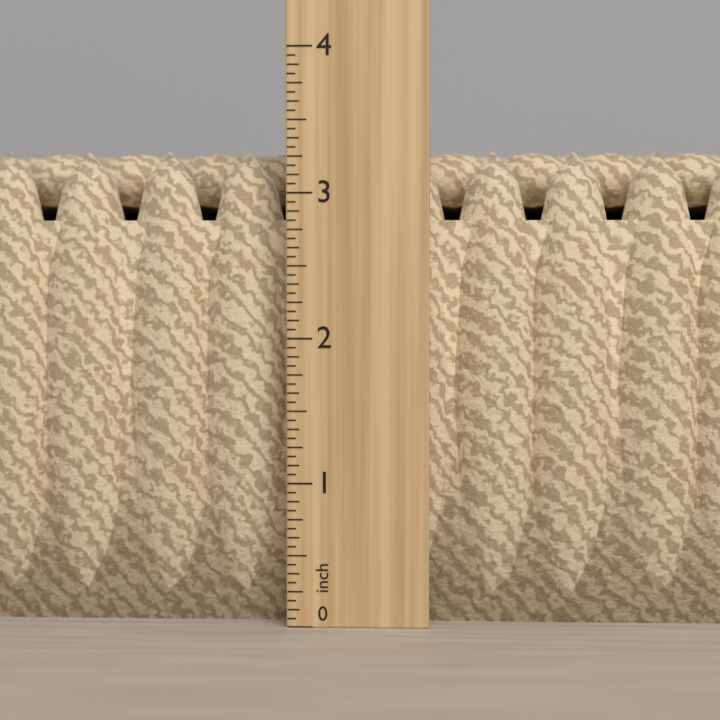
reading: 3.3125 in
